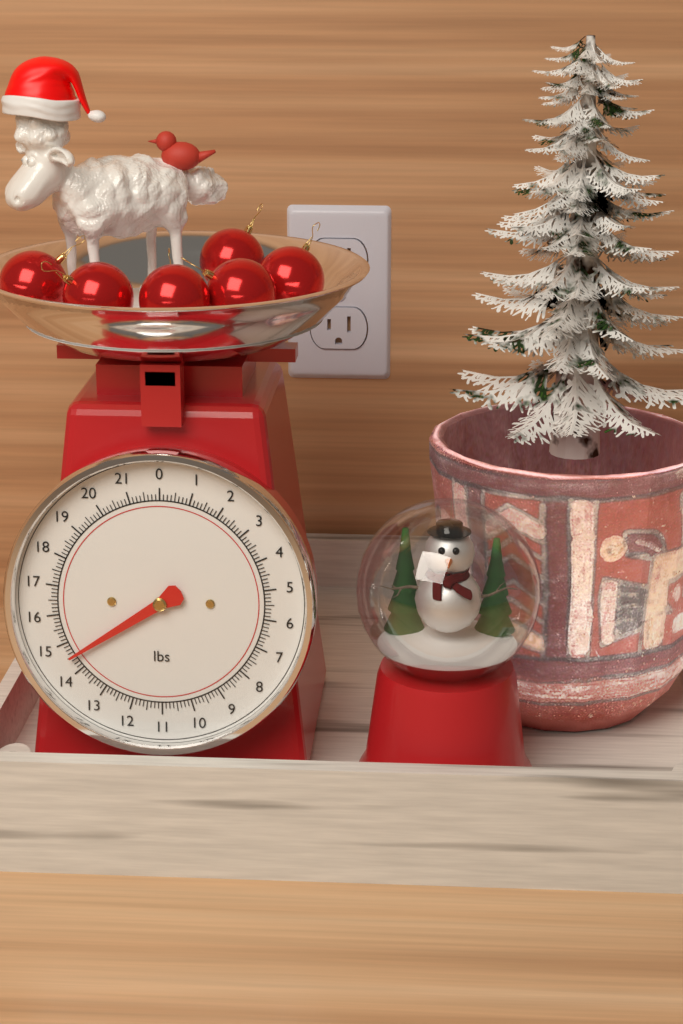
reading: 14.500 lbs
